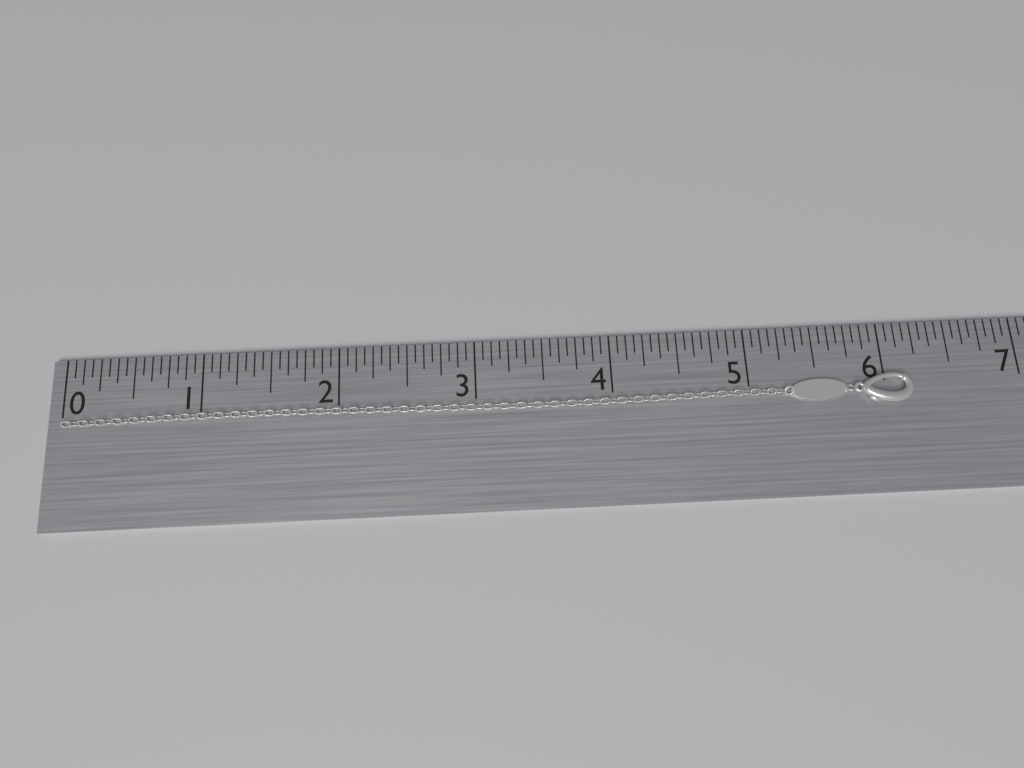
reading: 6.1875 in
